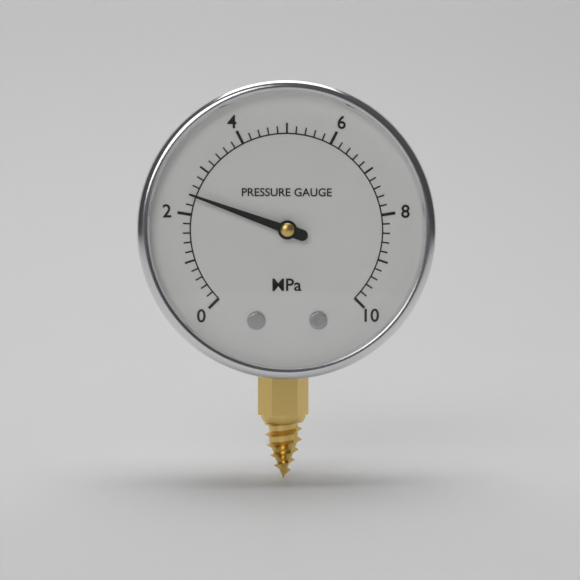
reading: 2.4 MPa
